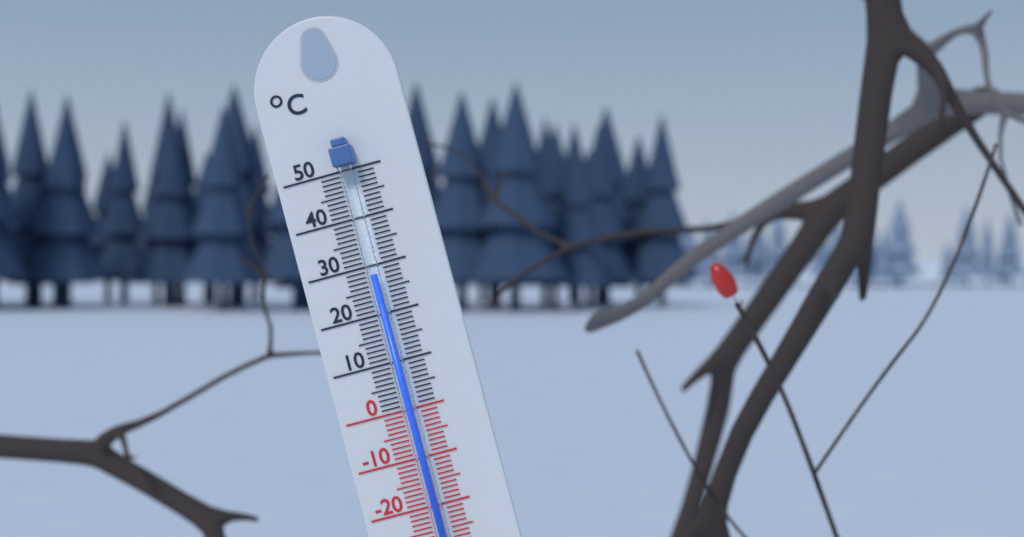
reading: 28 °C
